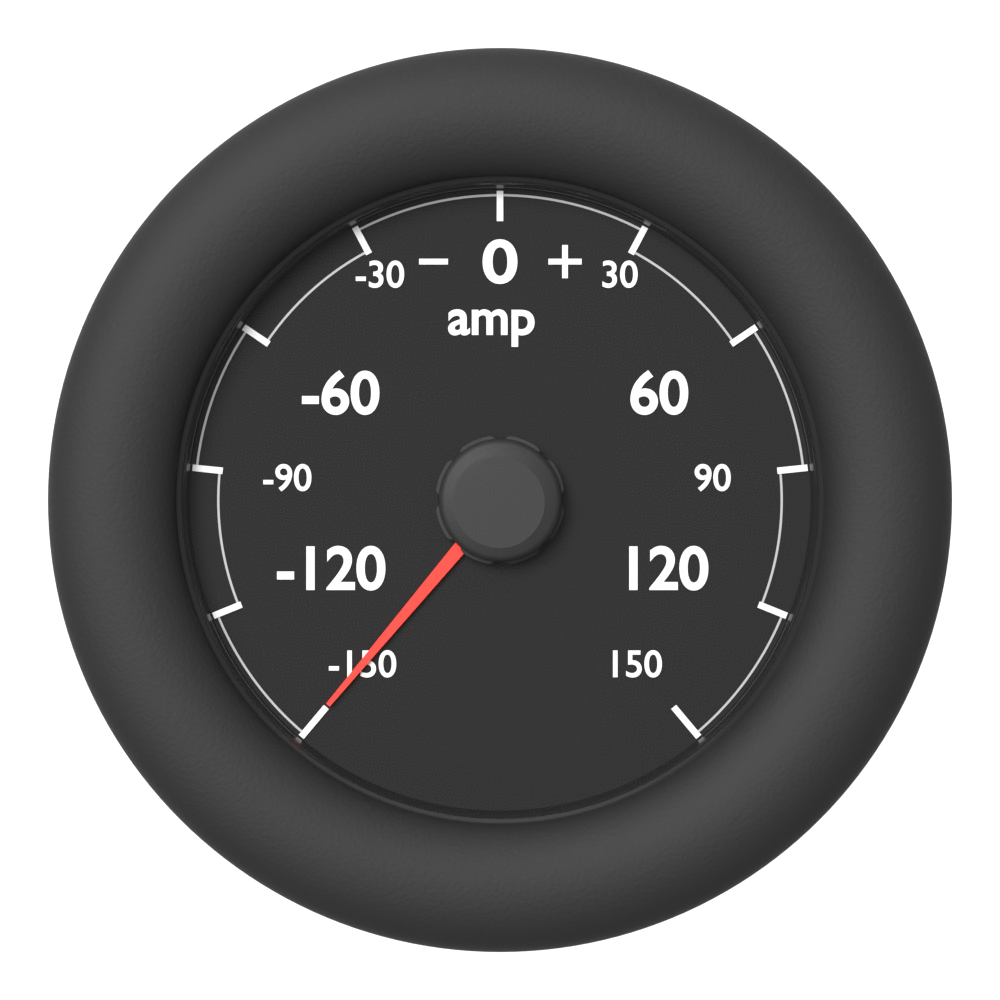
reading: -150 amp
